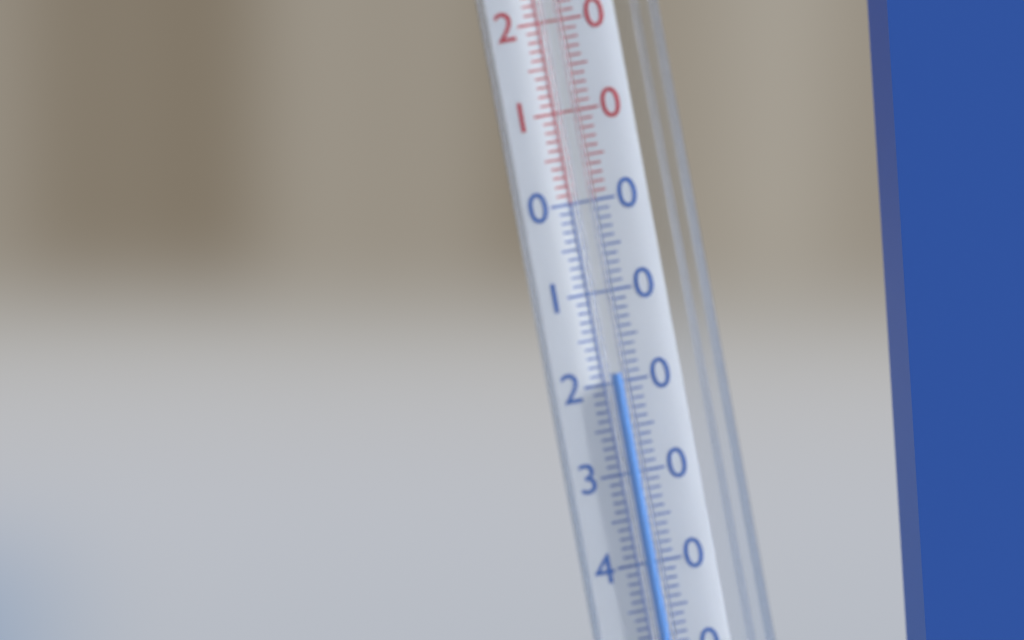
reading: -19 °C
